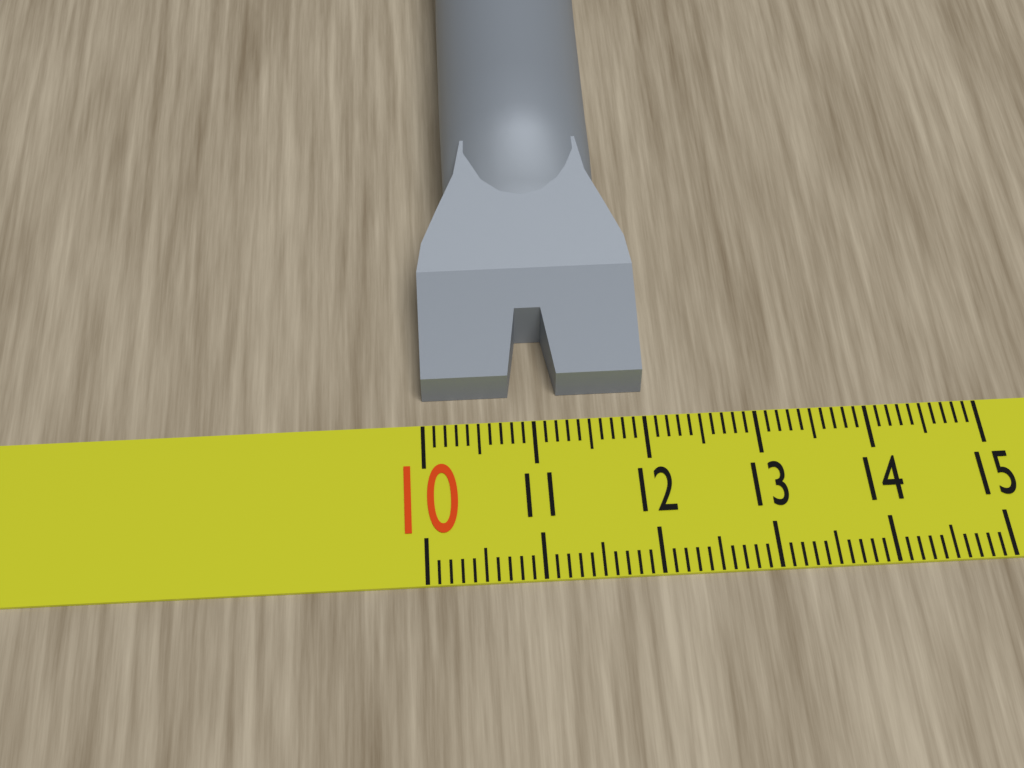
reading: 12.0 (no unit)
